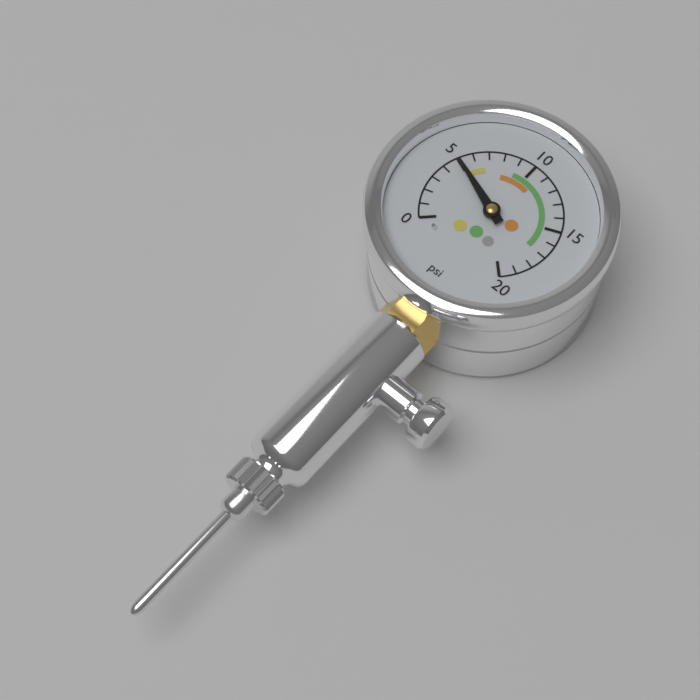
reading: 5 psi
